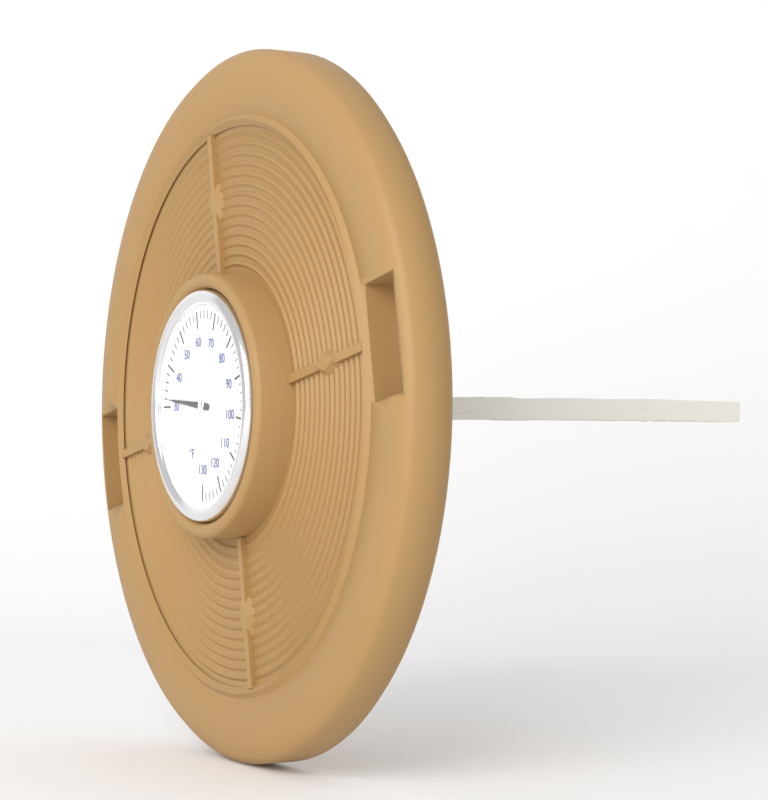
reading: 32 °F
